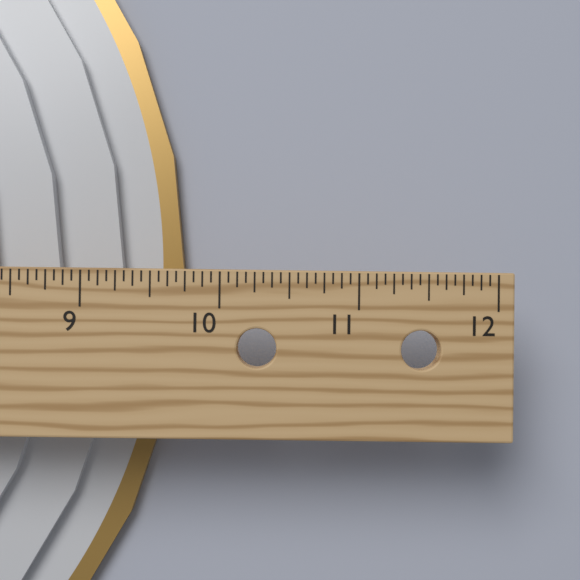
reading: 9.6250 in
